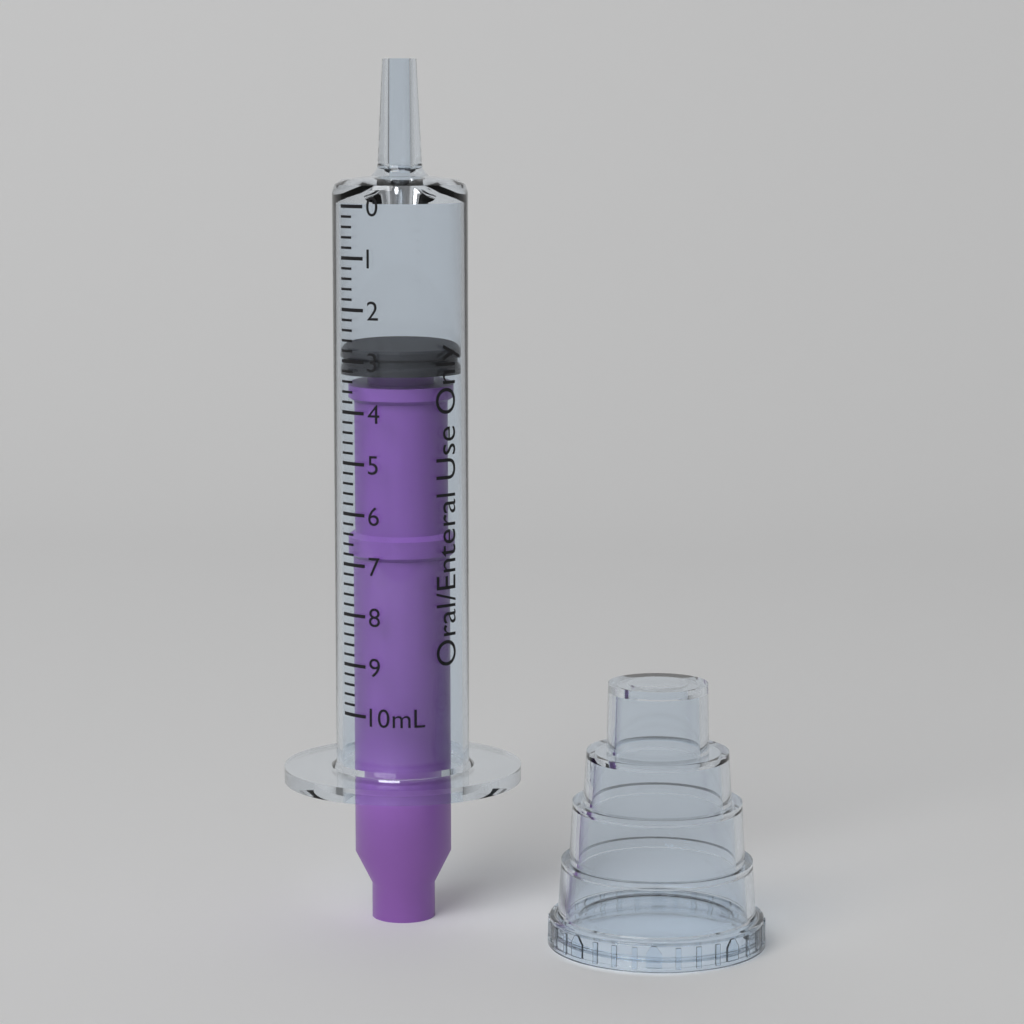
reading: 2.8 mL
